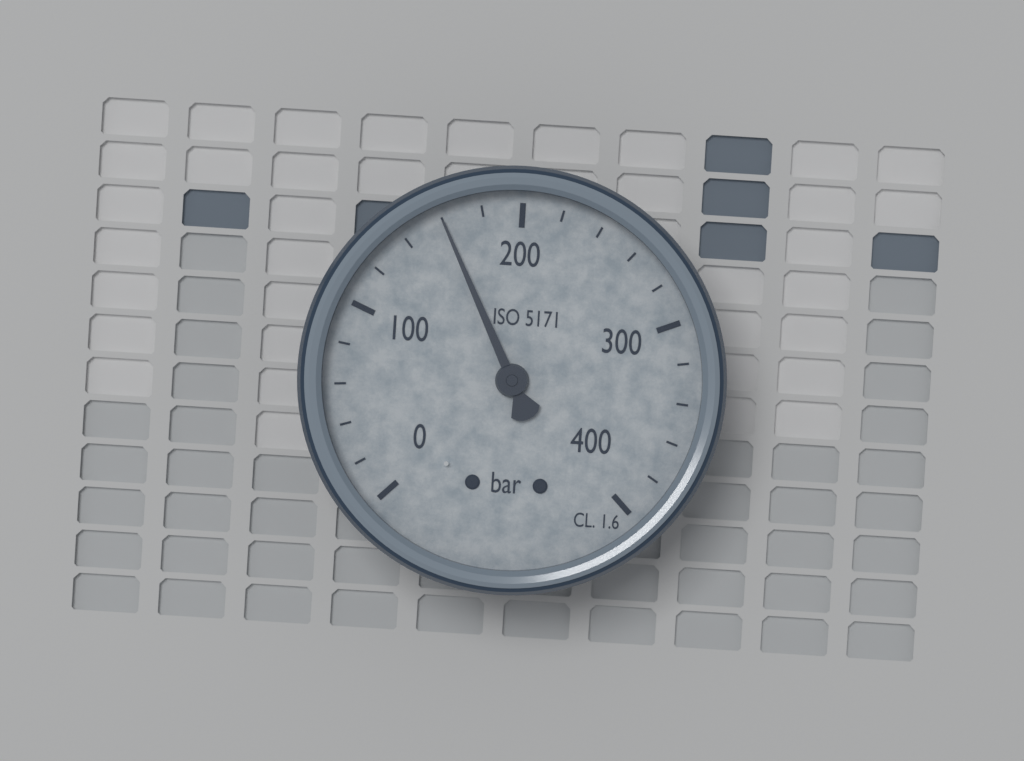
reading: 160 bar
